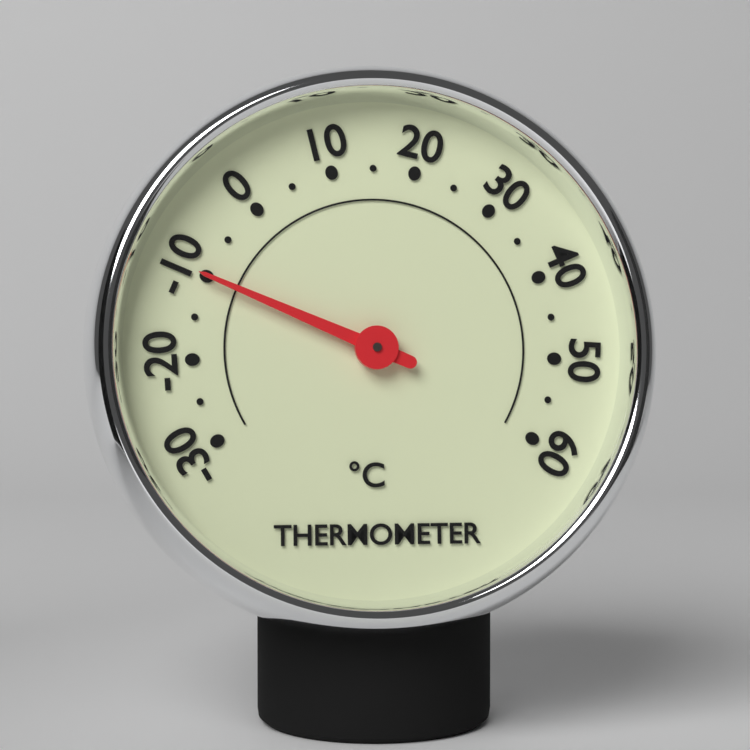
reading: -10 °C
